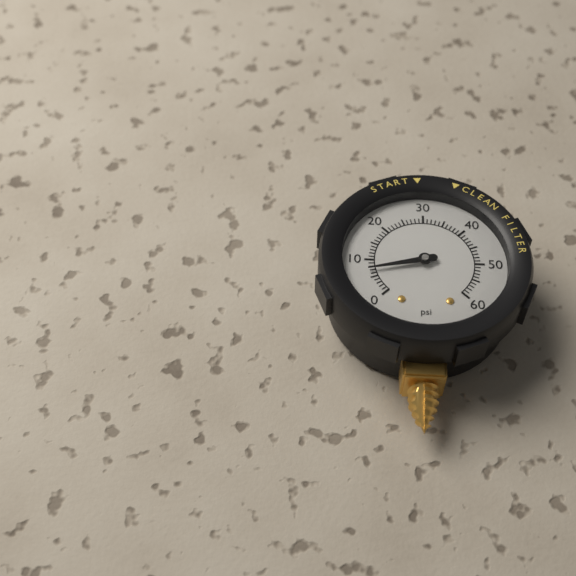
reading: 7 psi
